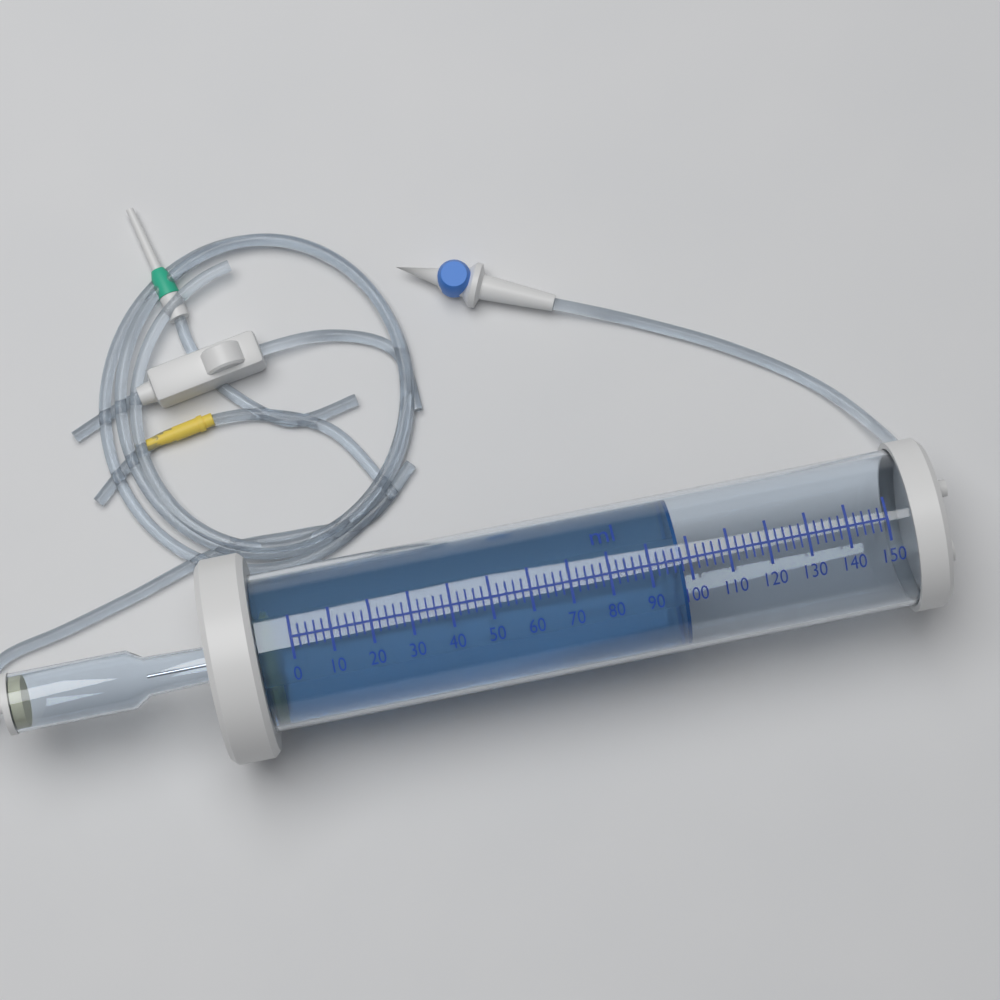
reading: 98 ml
